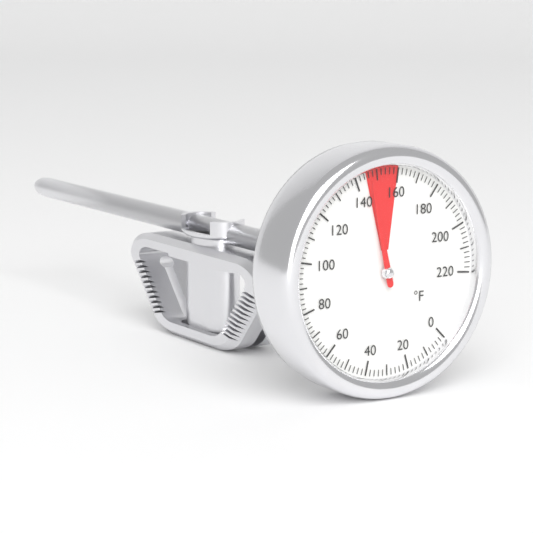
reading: 146 °F
